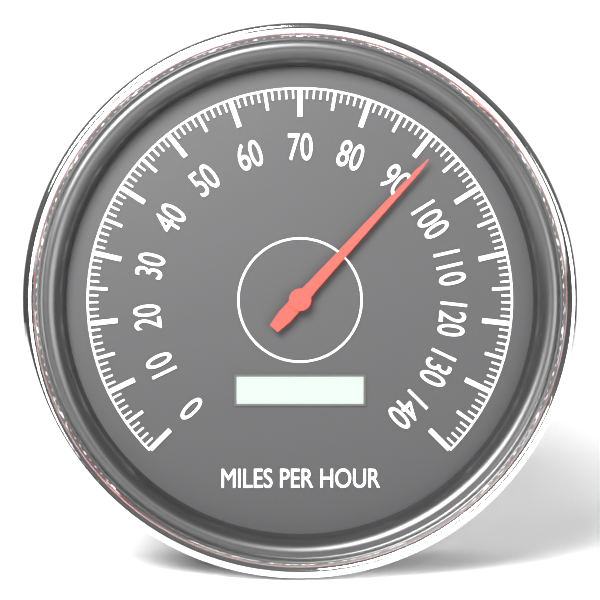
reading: 92 mph
